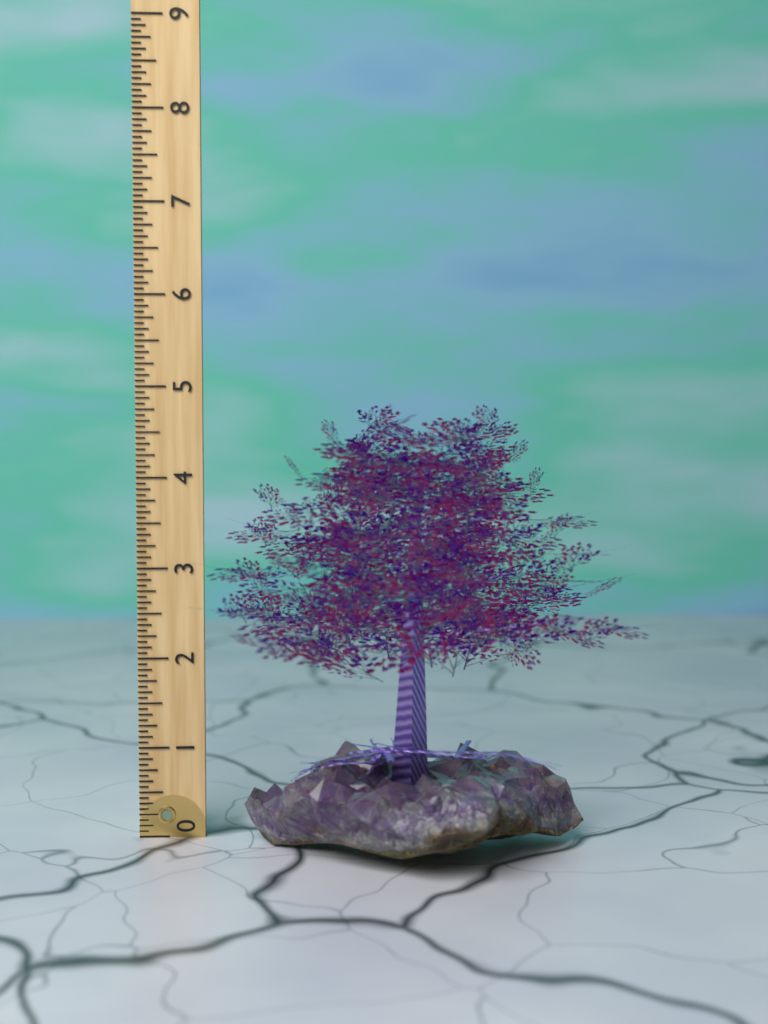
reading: 4.8125 (no unit)
